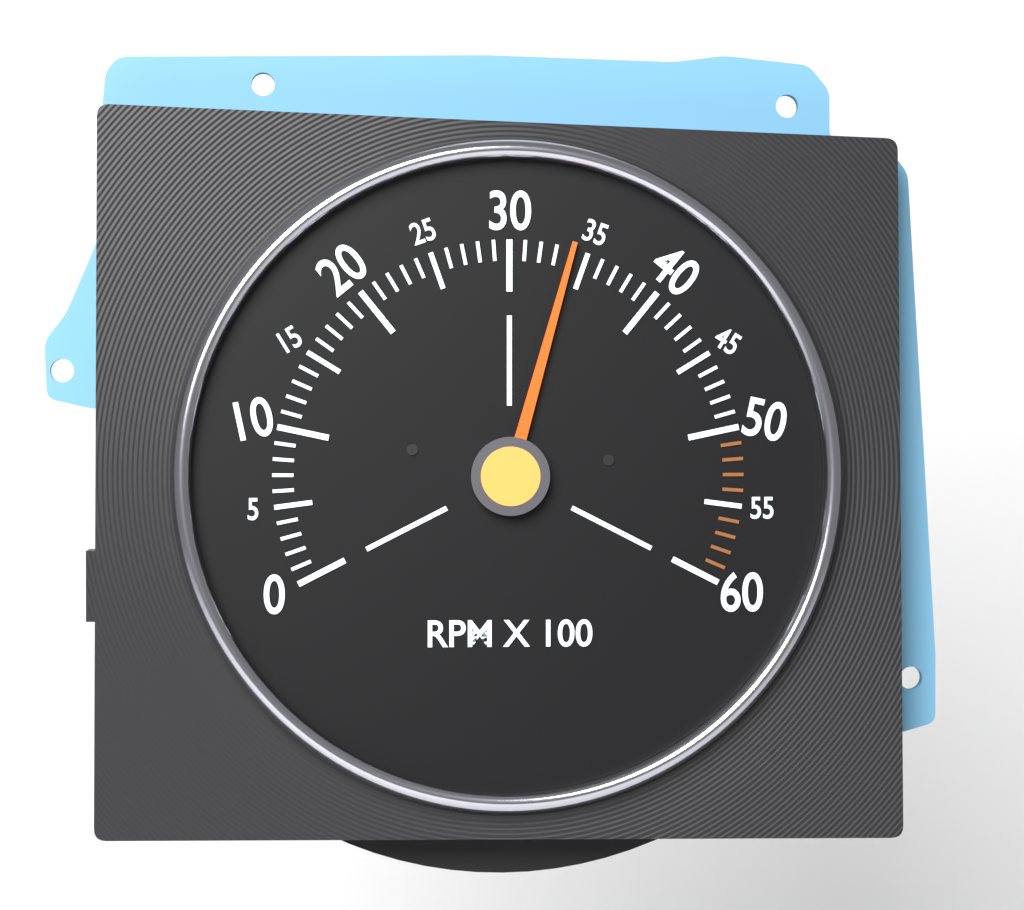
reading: 3400 RPM
